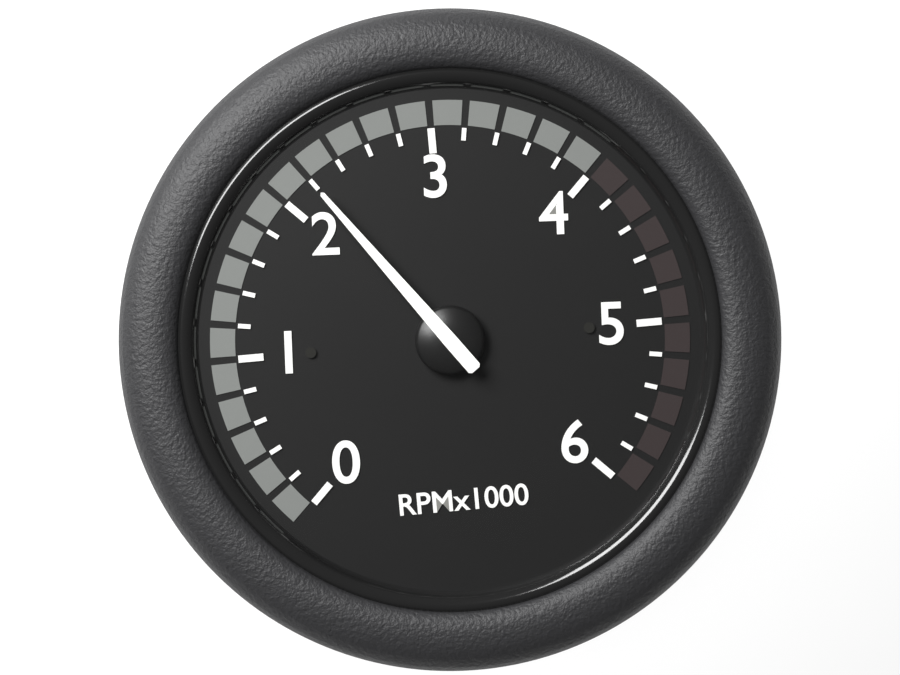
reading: 2200 RPM
